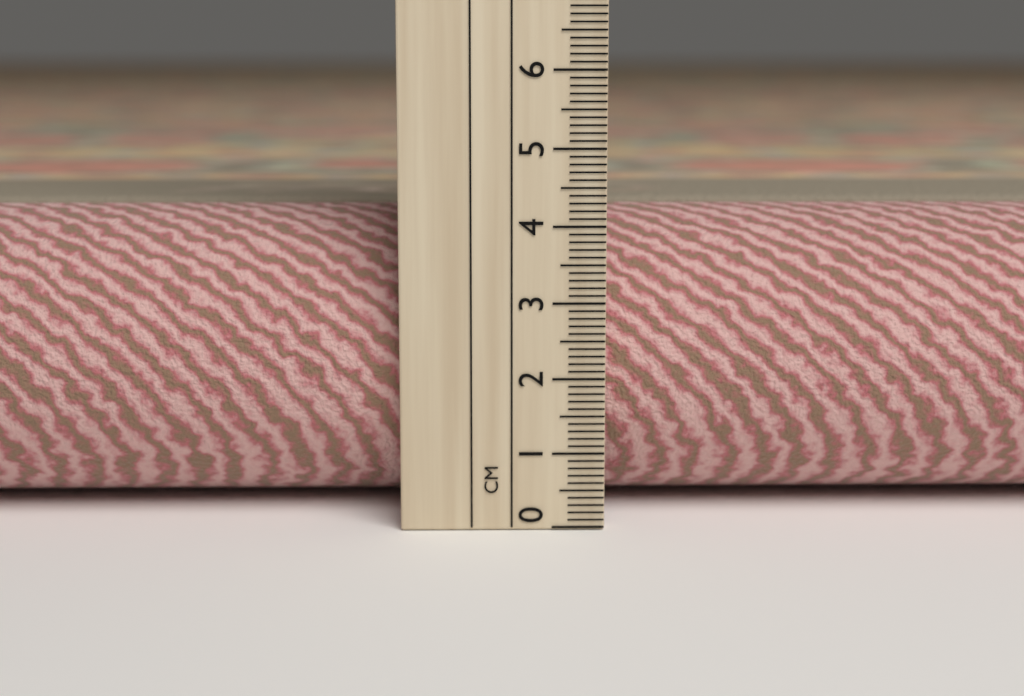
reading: 4.1 cm
